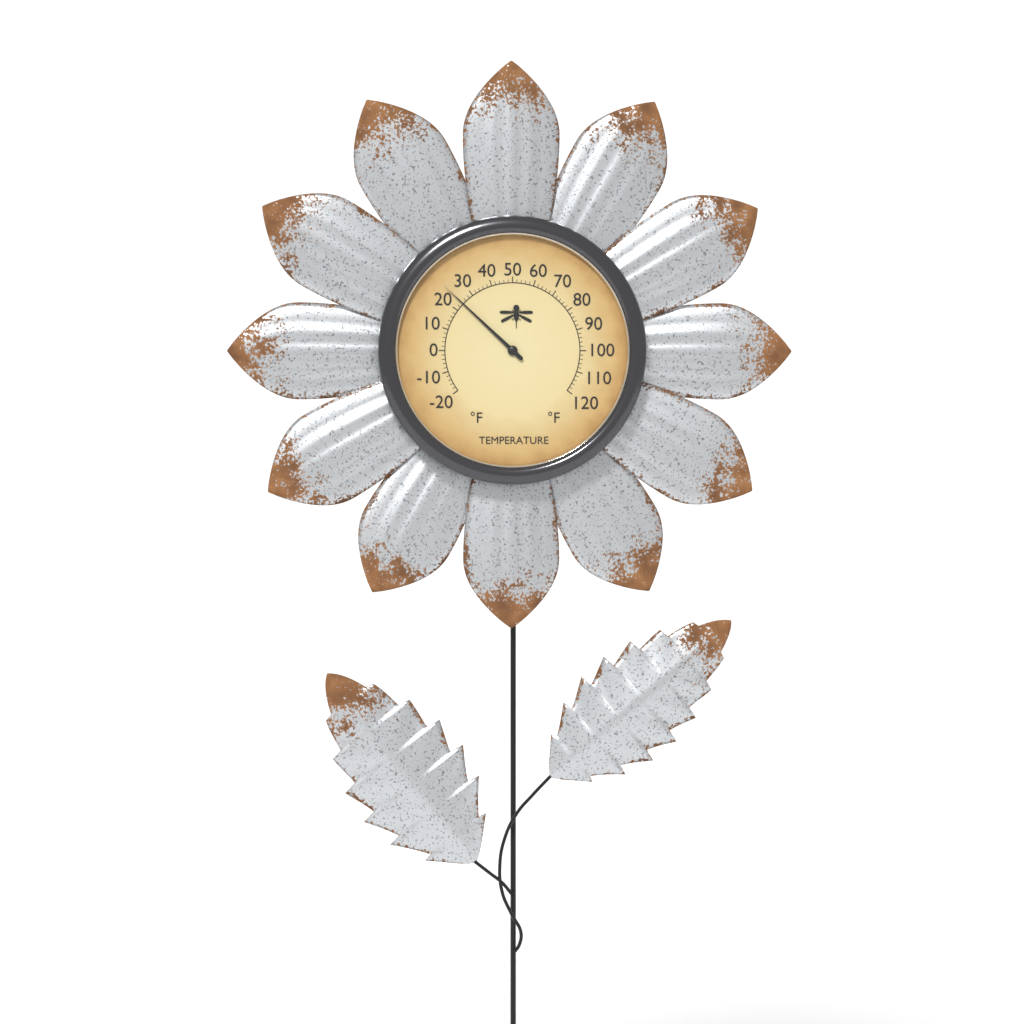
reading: 24 °F
